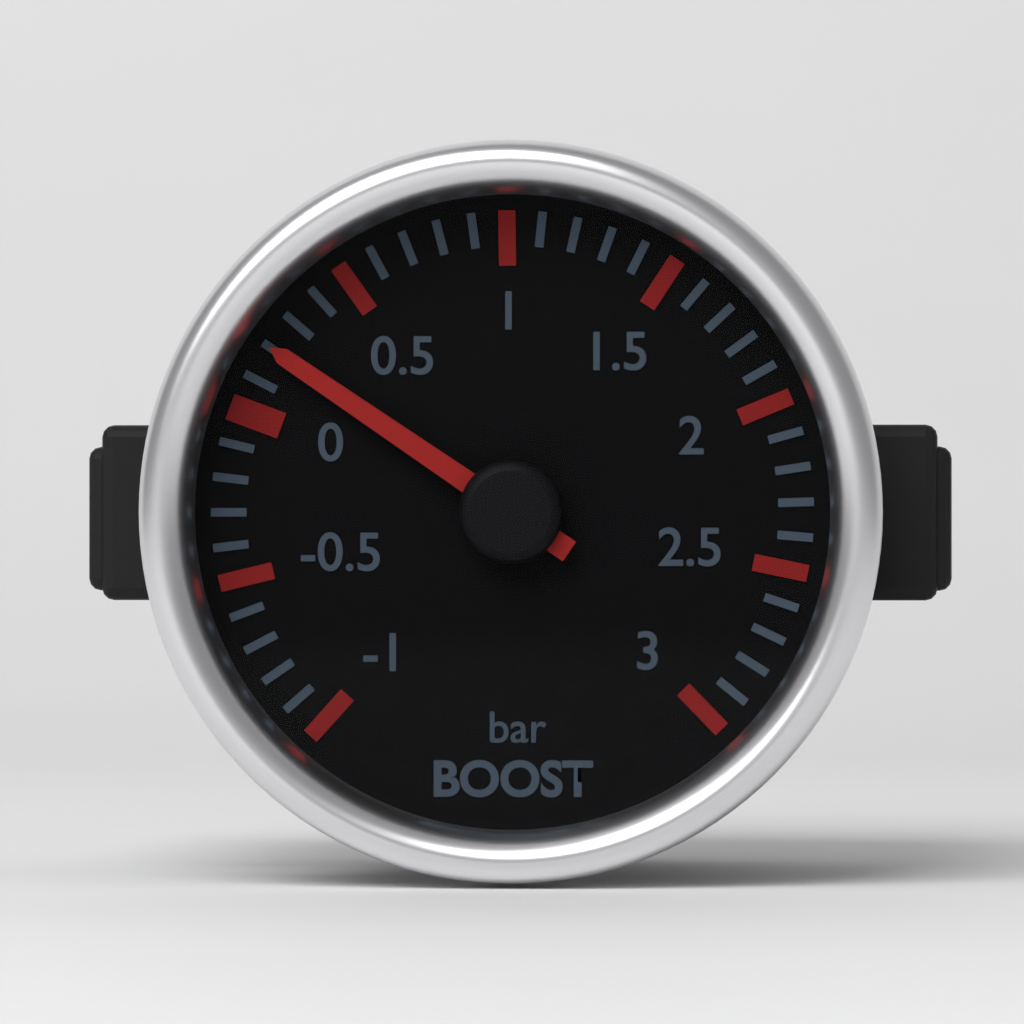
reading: 0.2 bar
